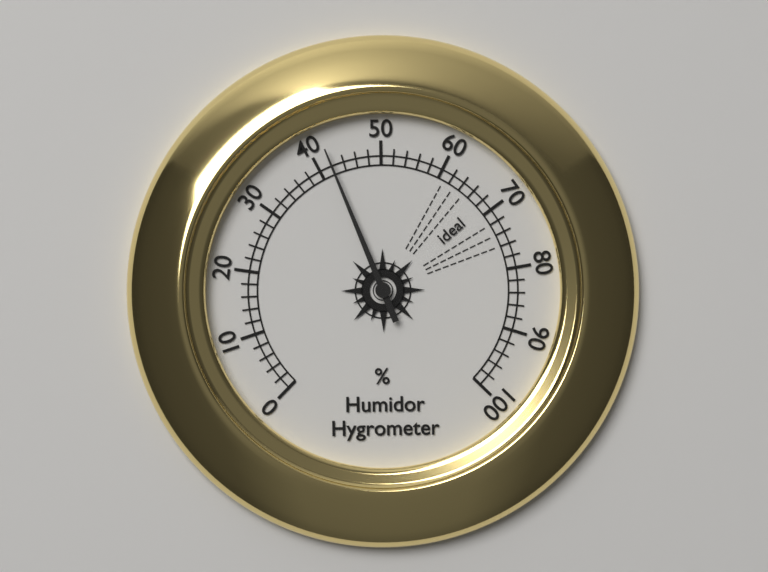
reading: 42 %
